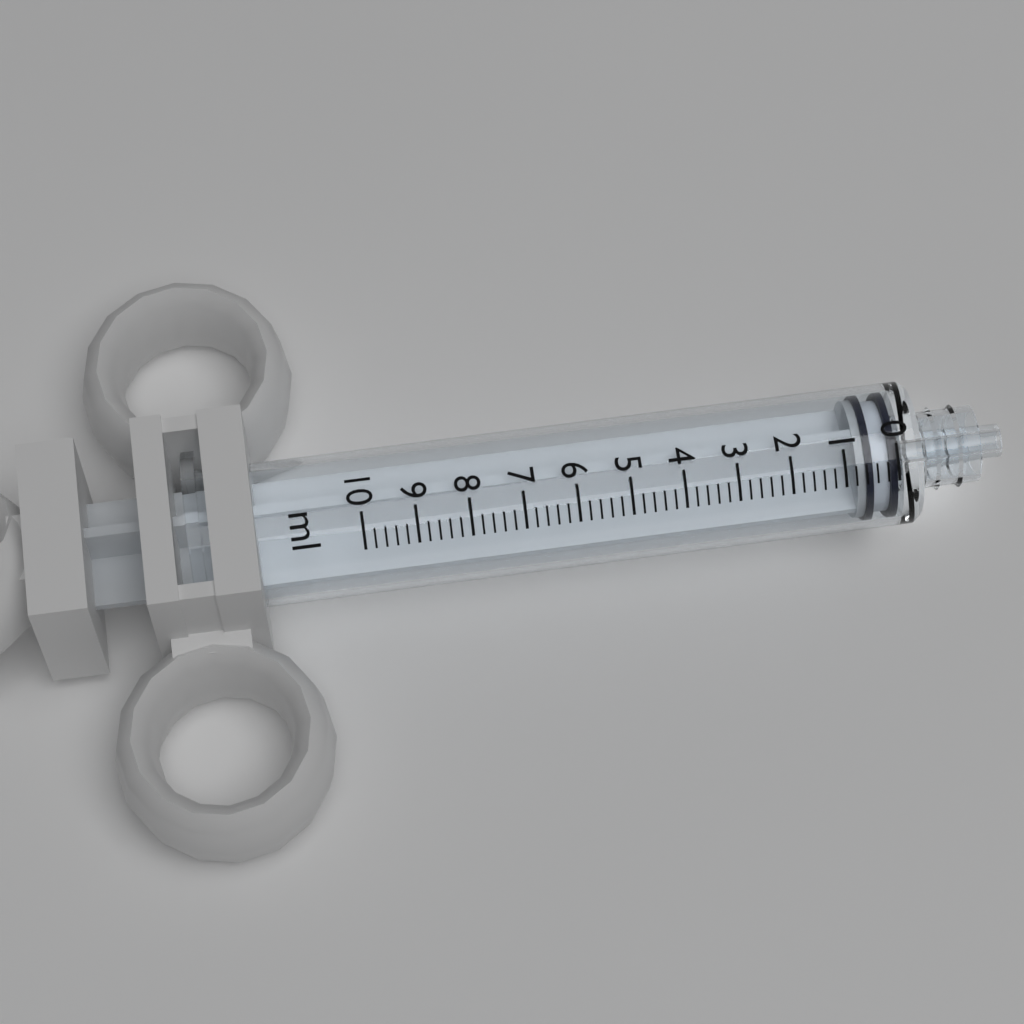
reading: 0.0 ml
